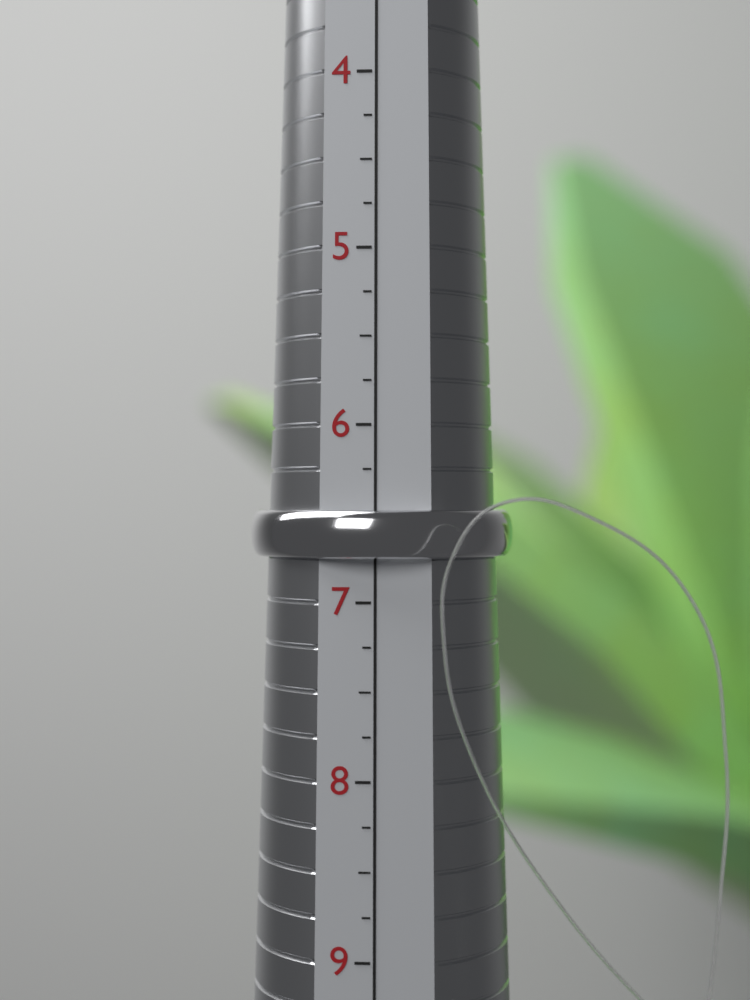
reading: 6.75 (no unit)
